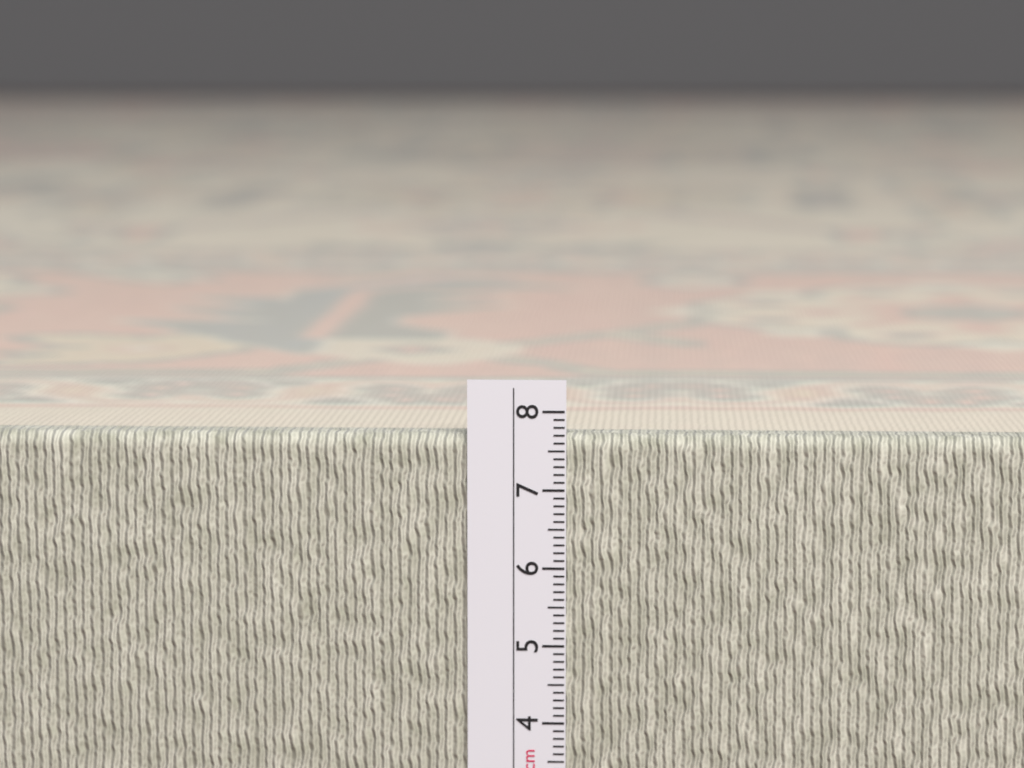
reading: 7.7 cm
